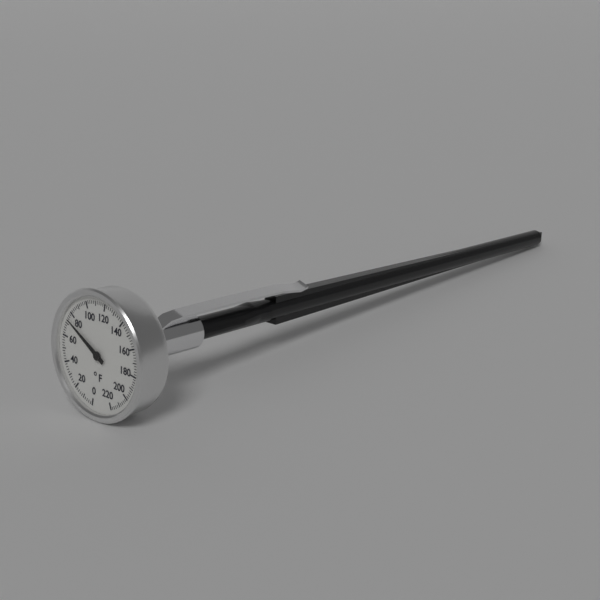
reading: 74 °F
